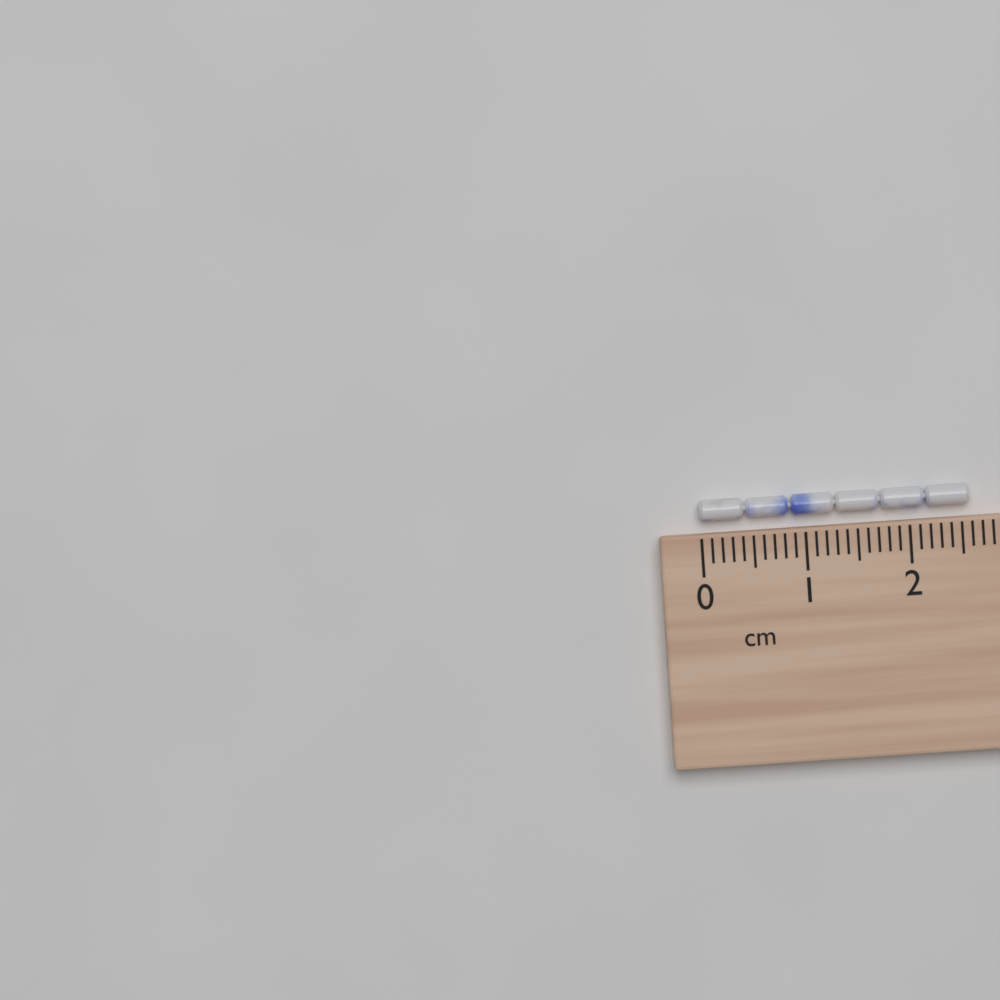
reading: 2.6 cm
